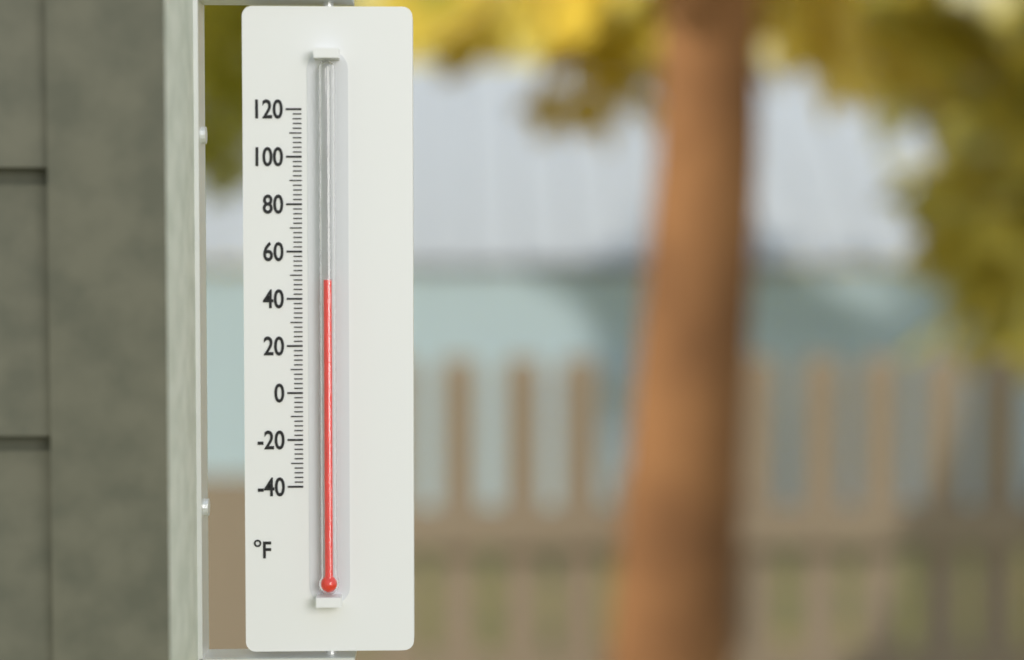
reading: 48 °F
